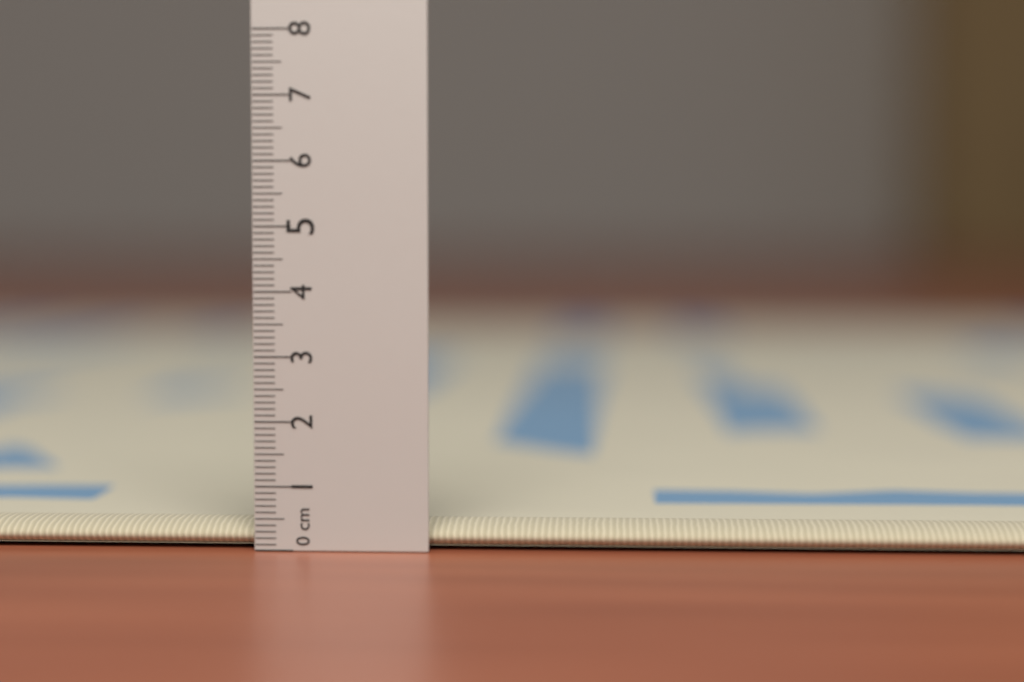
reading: 0.4 cm
